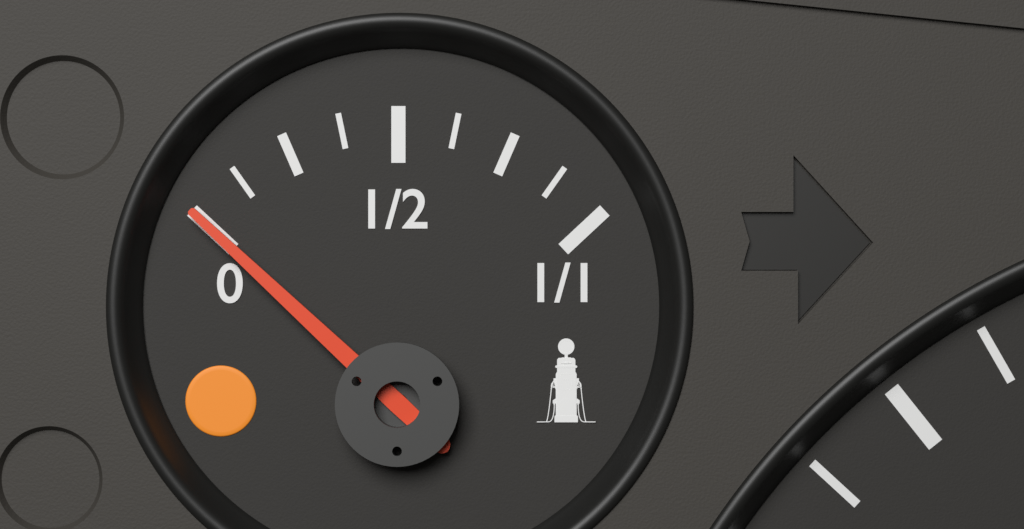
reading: 0.000 (no unit)
